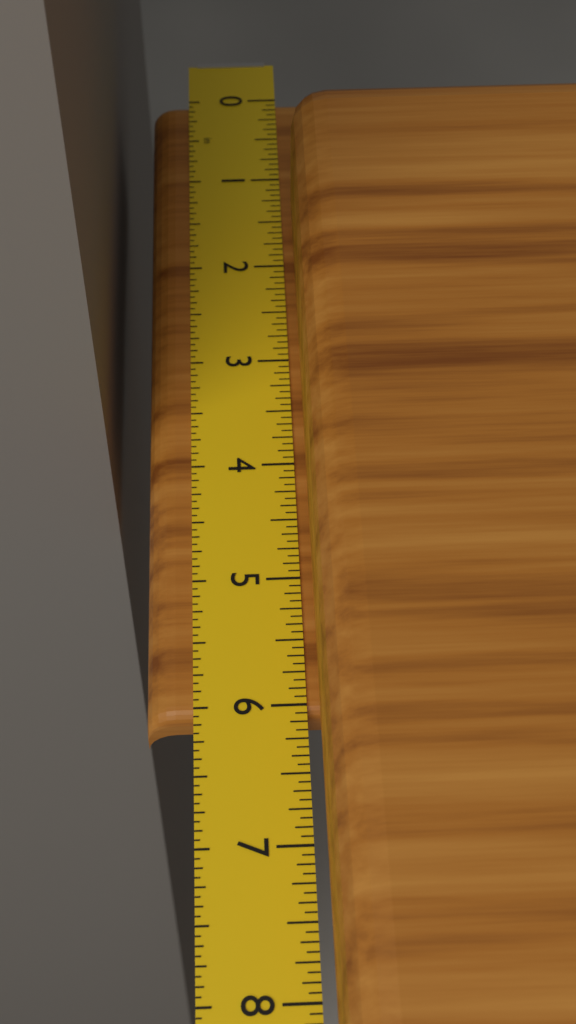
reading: 6.0625 in
